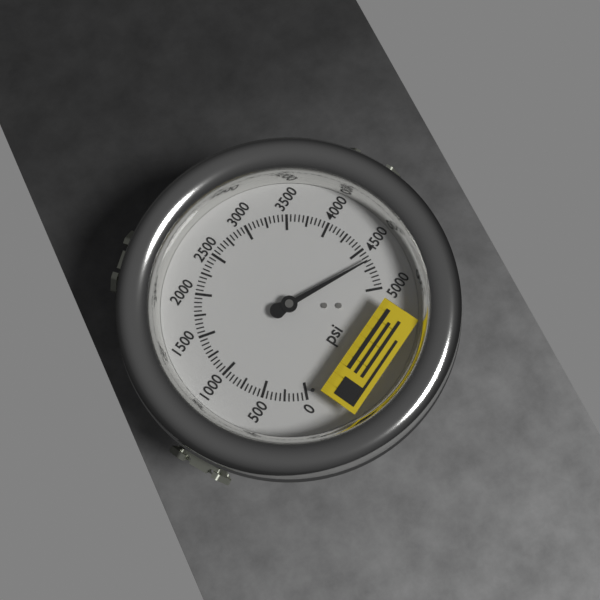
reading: 4650 psi
